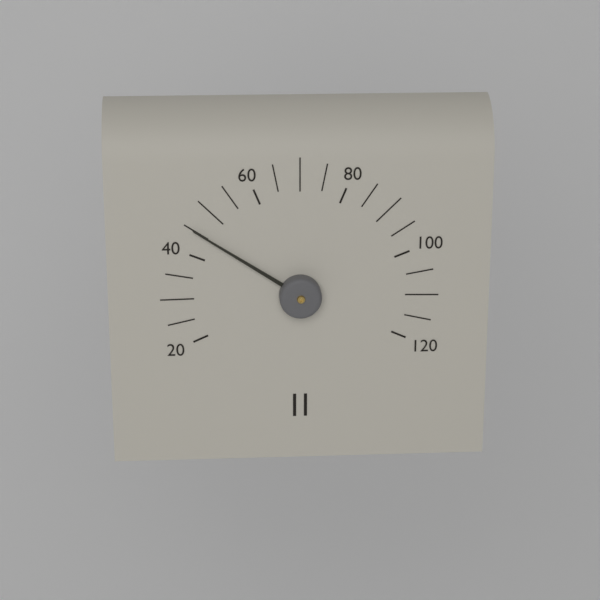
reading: 45 (no unit)
